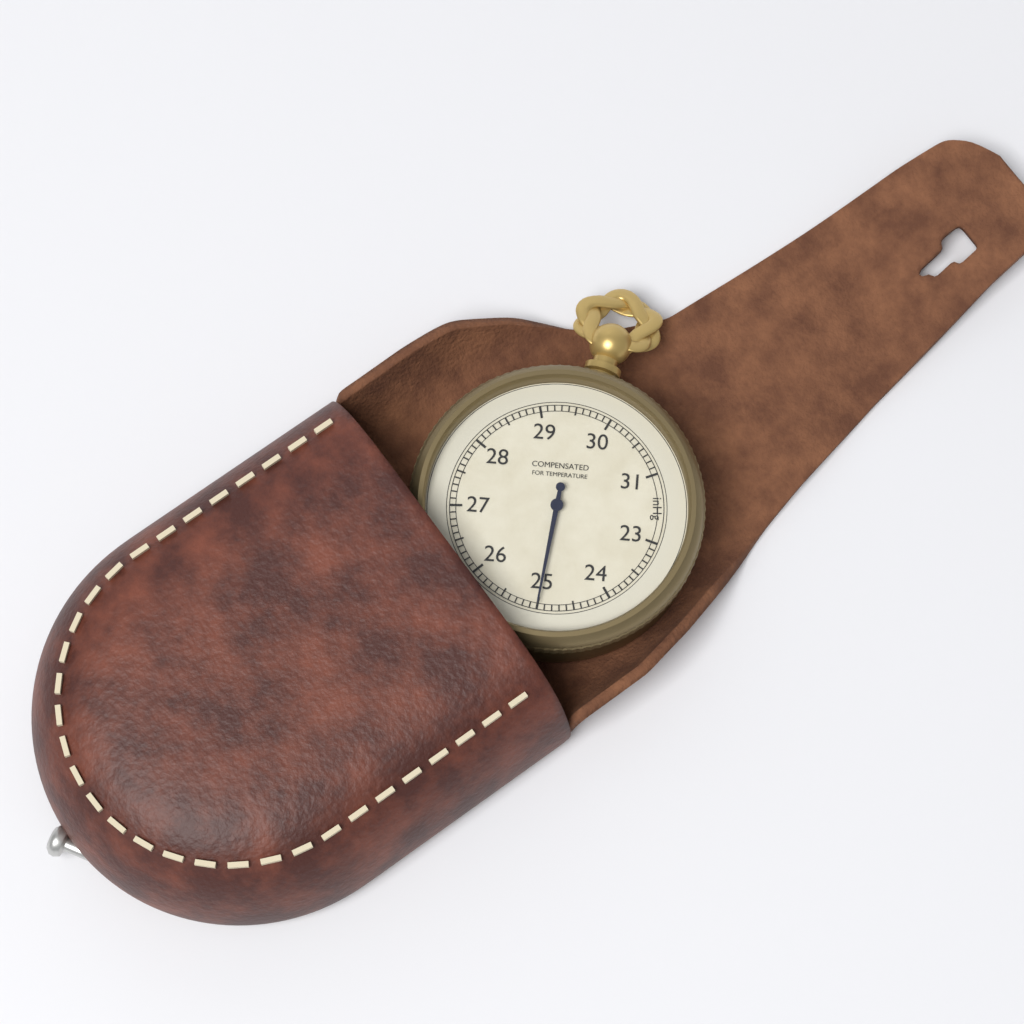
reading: 25.0 inHg
